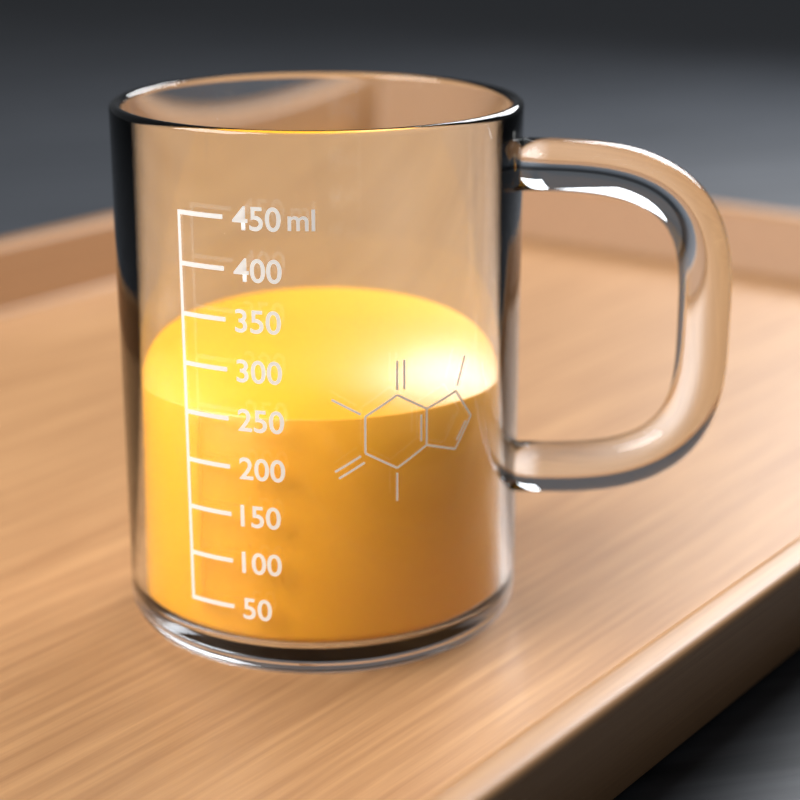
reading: 250 ml
